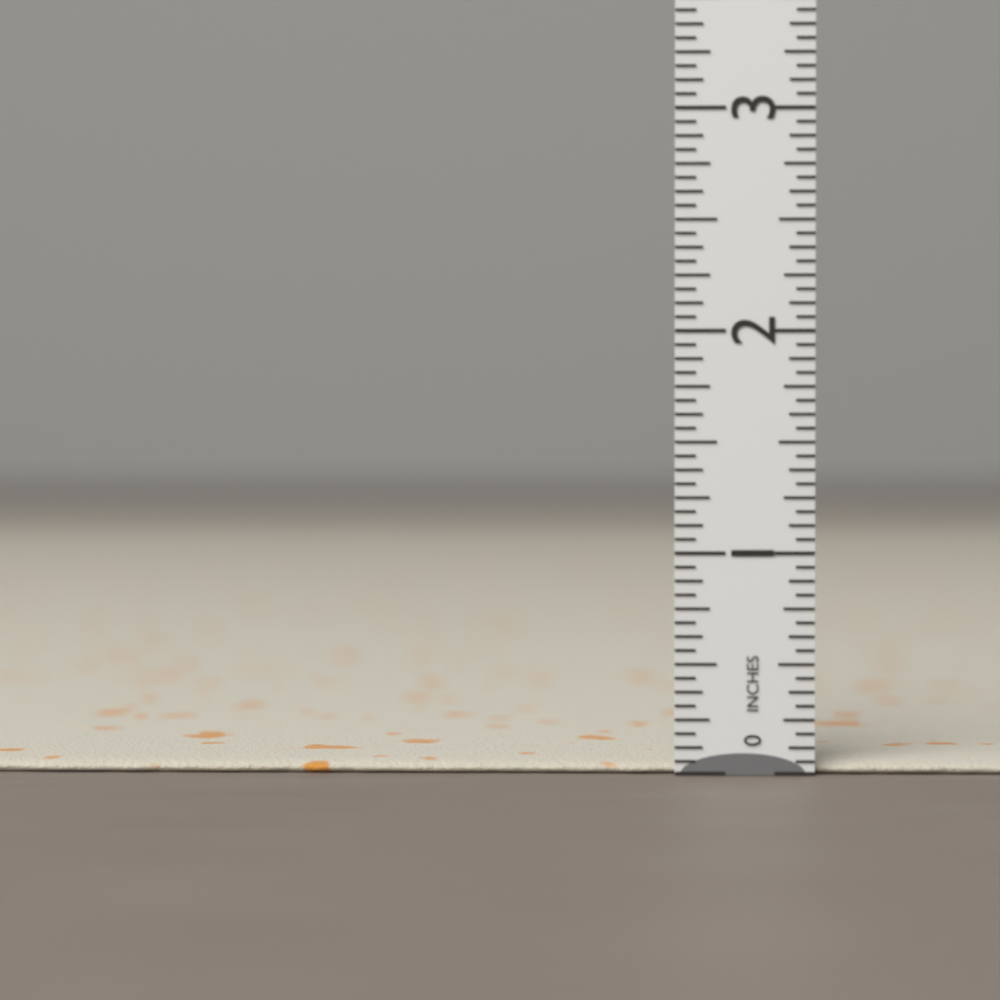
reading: 0.0625 in
